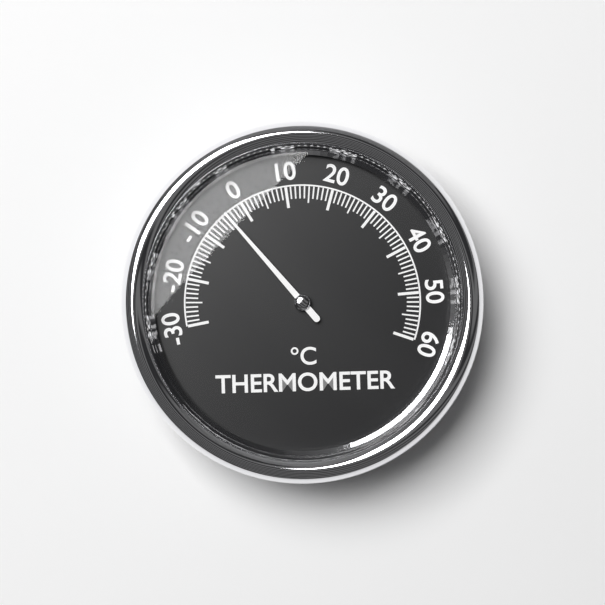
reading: -4 °C
